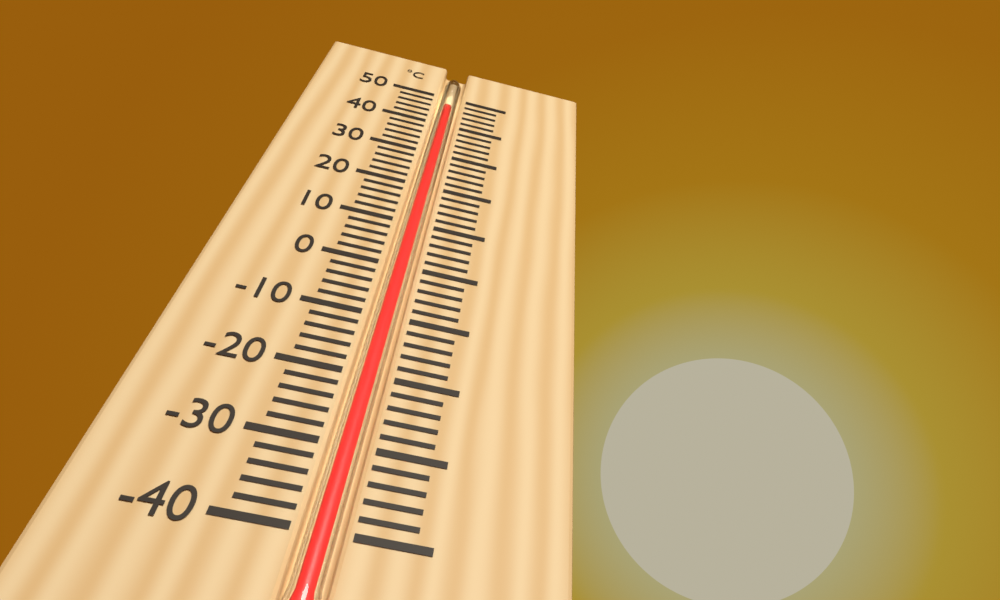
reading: 46 °C
